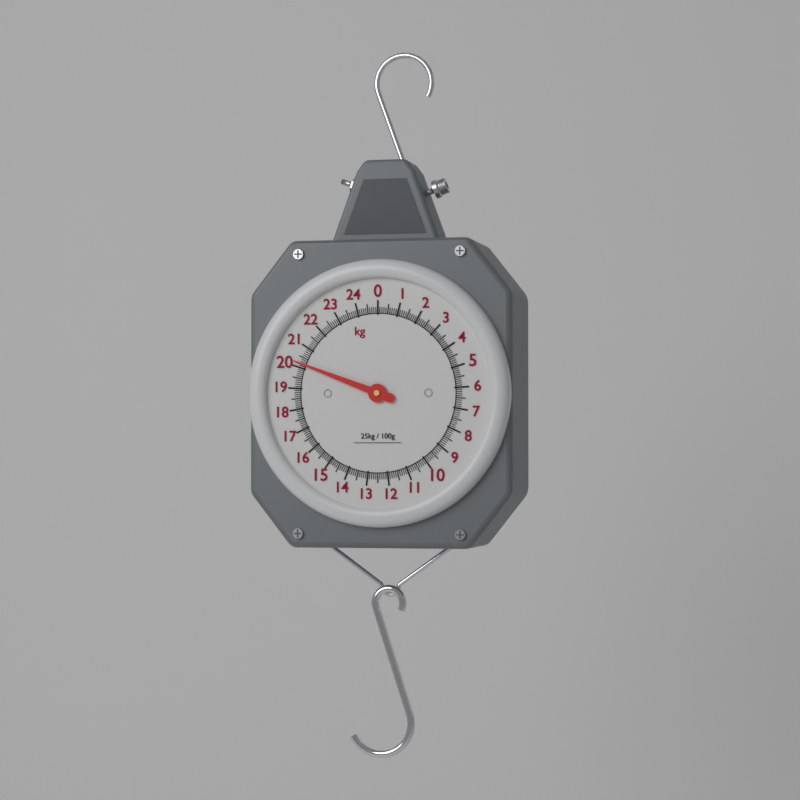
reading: 20.2 kg
